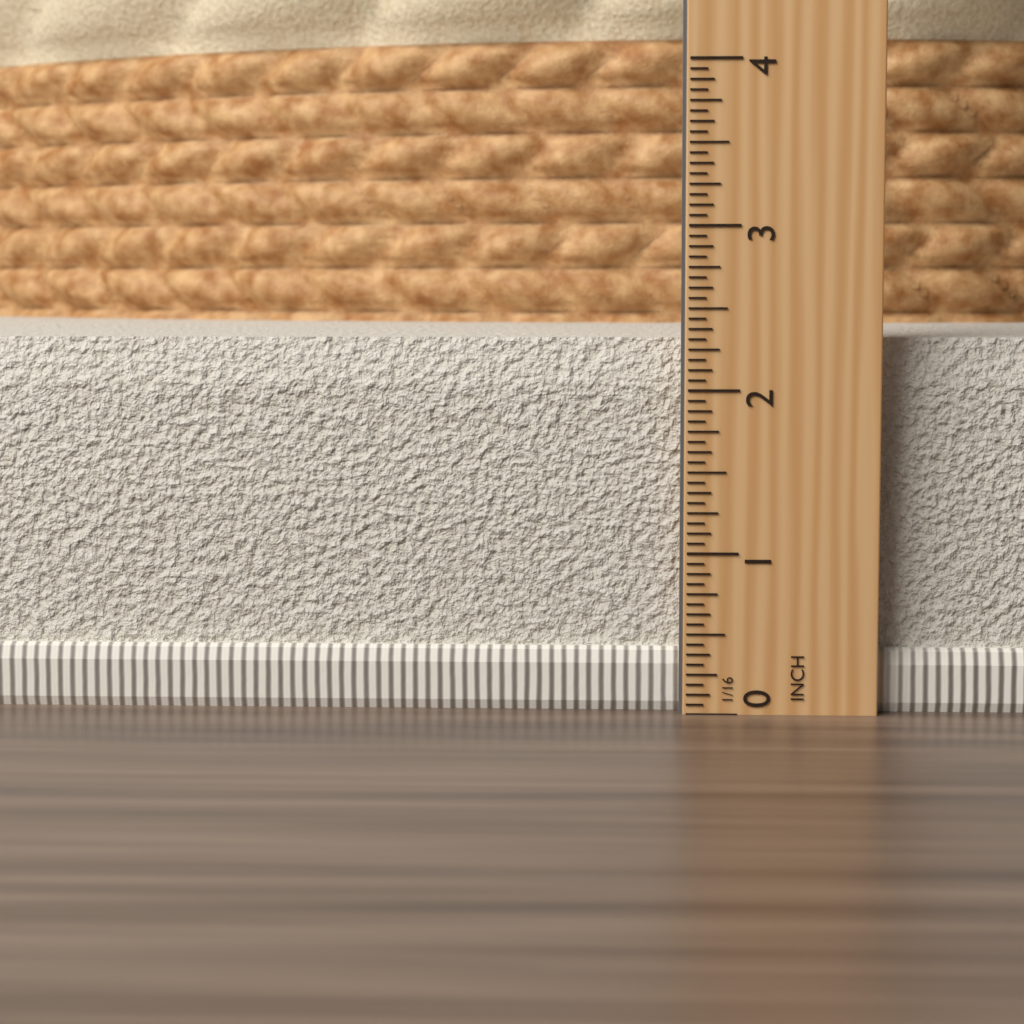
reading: 2.3125 in
